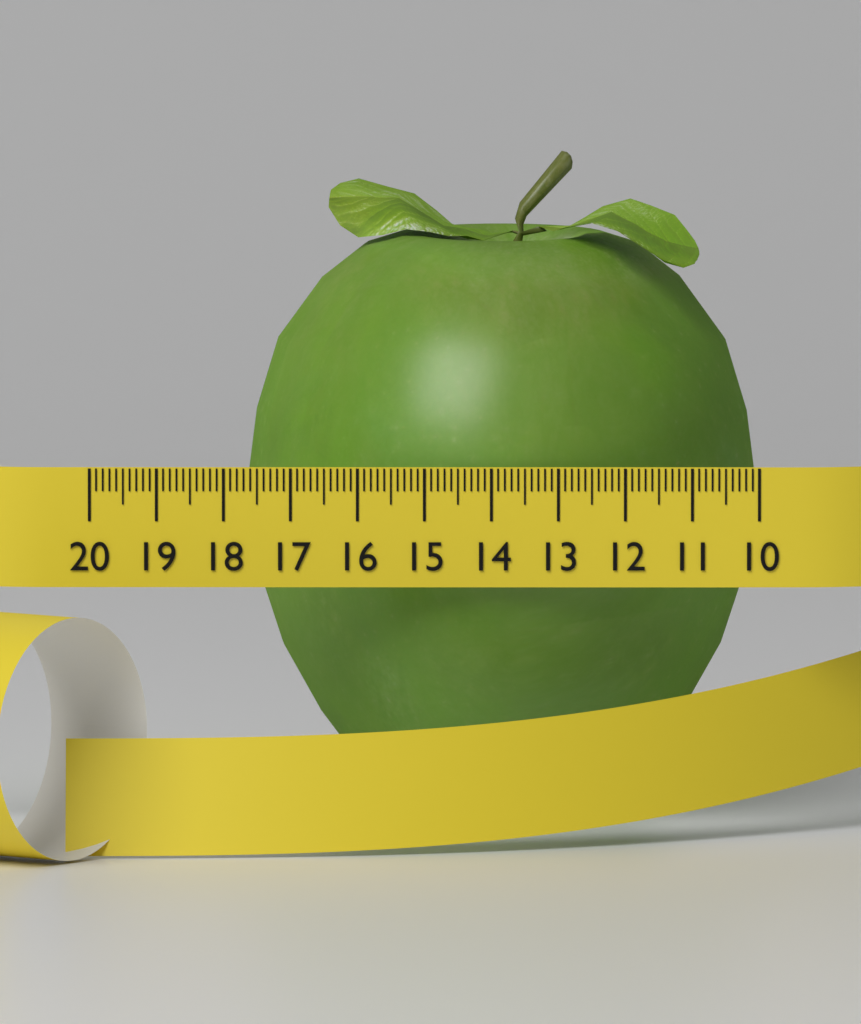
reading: 17.7 (no unit)
